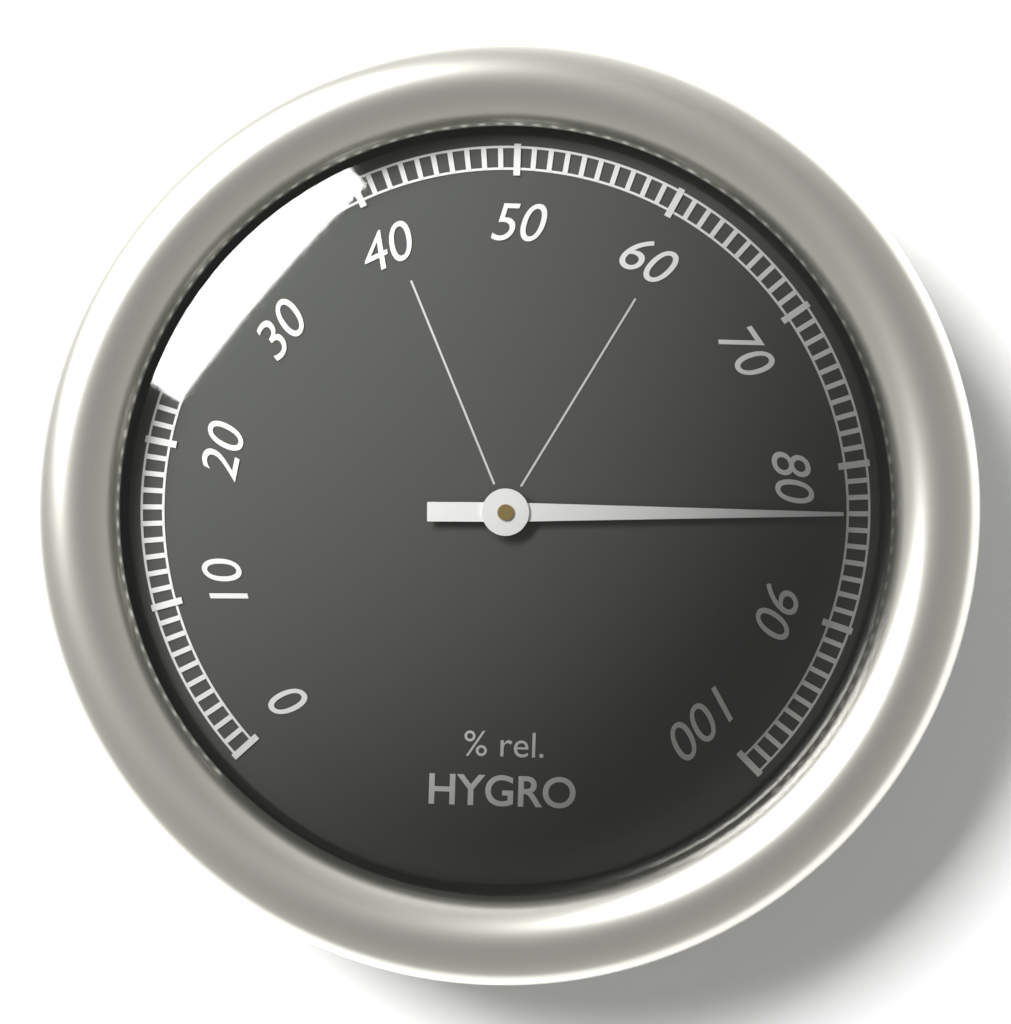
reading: 83 %
